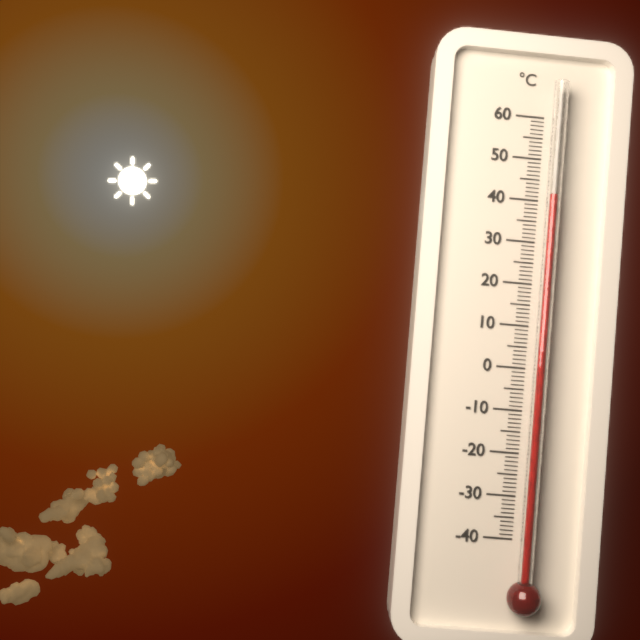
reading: 41 °C
